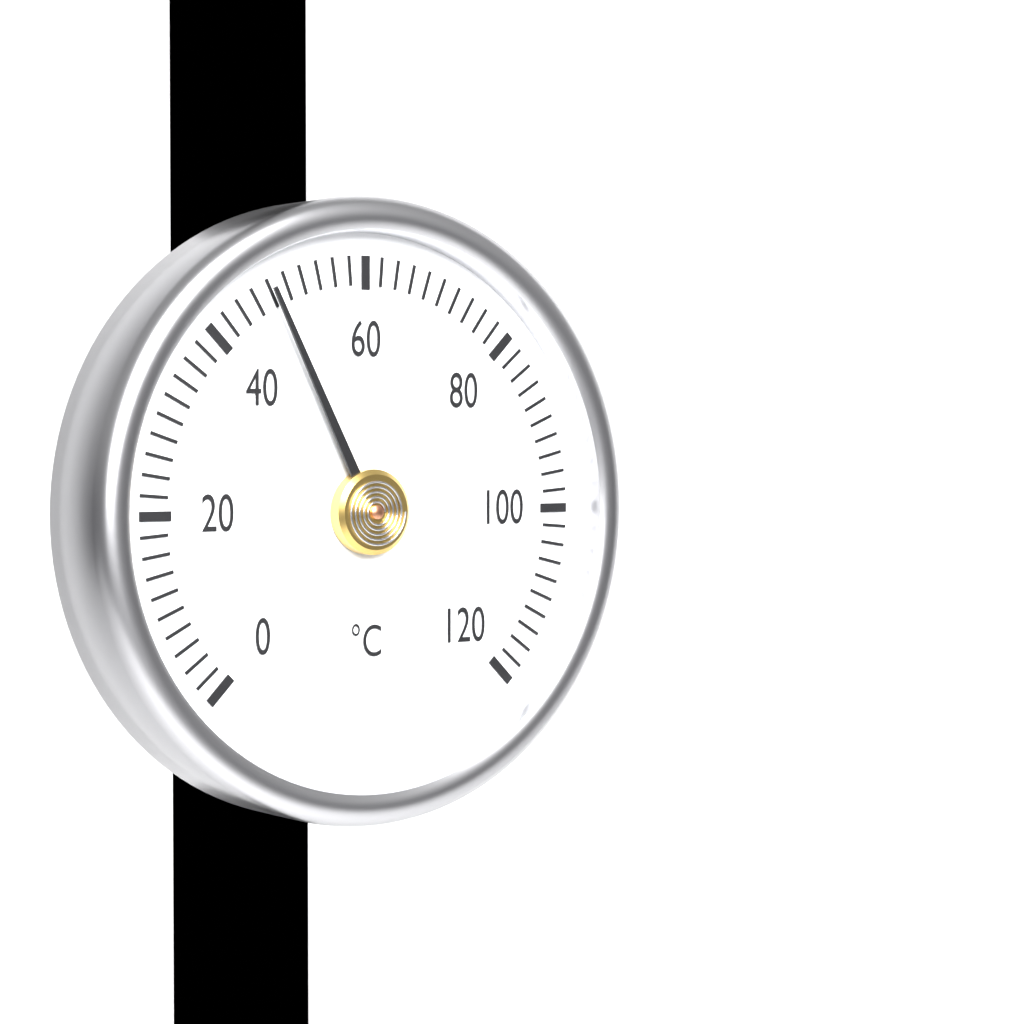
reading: 48 °C
